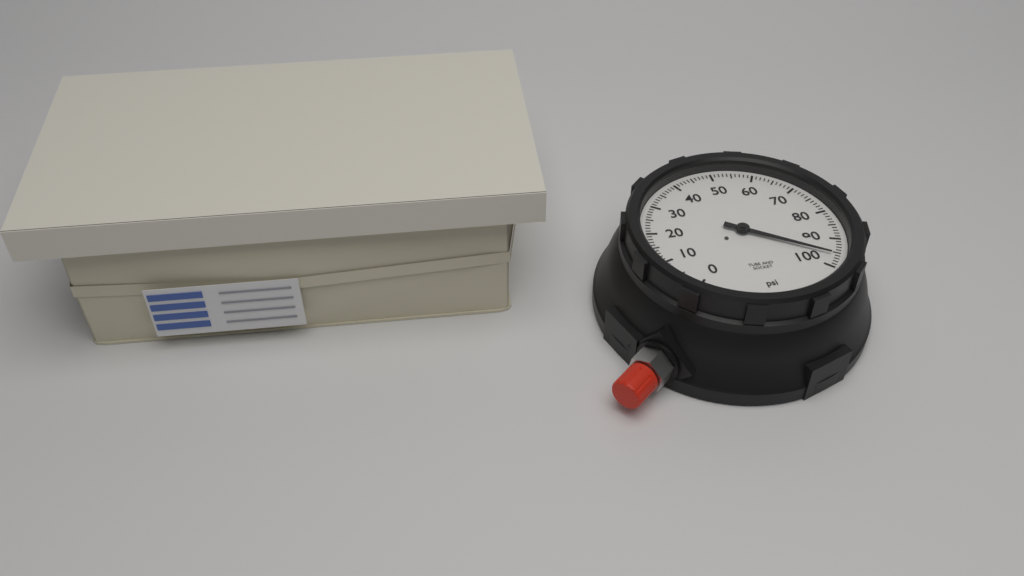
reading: 96 psi
